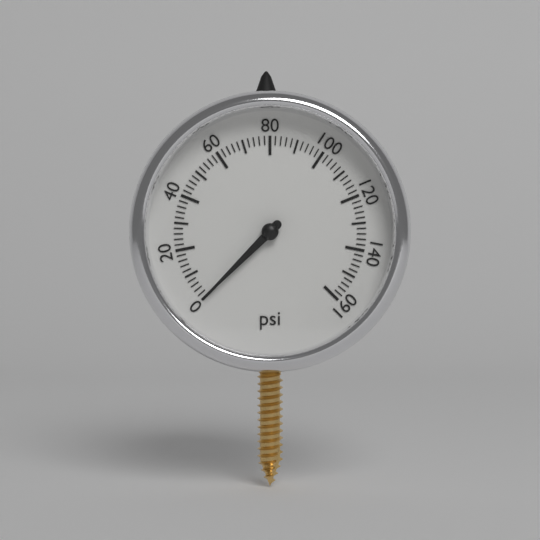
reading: 0 psi
